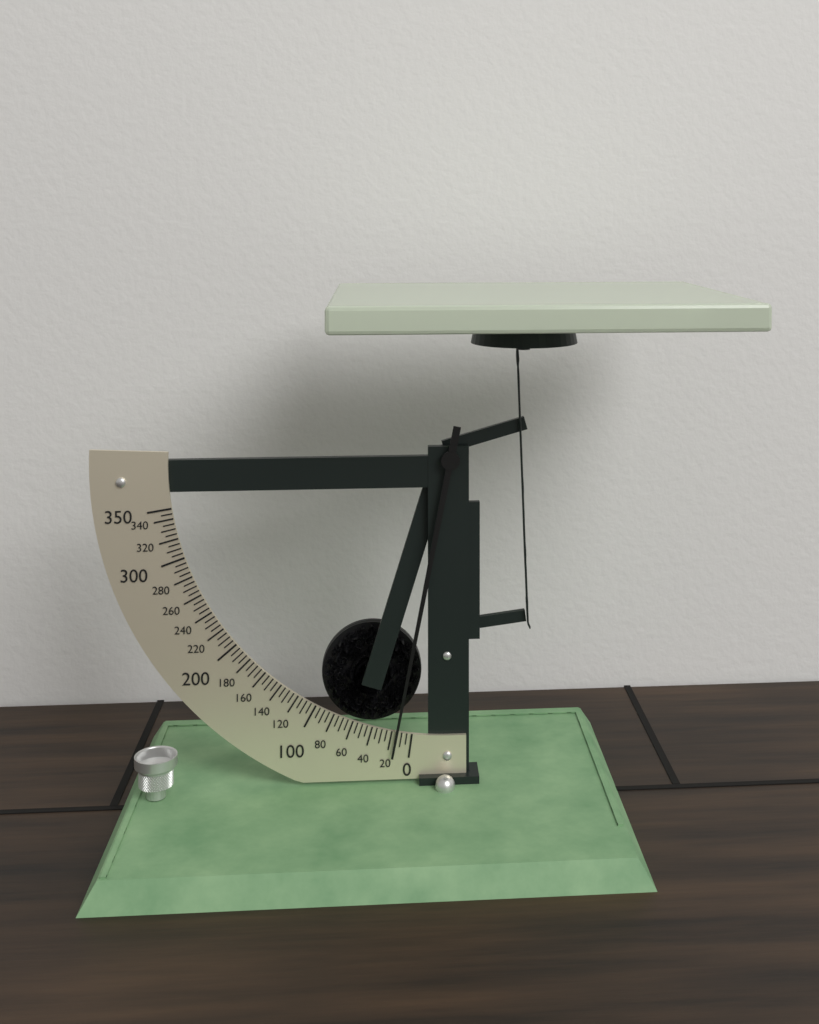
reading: 15 (no unit)
